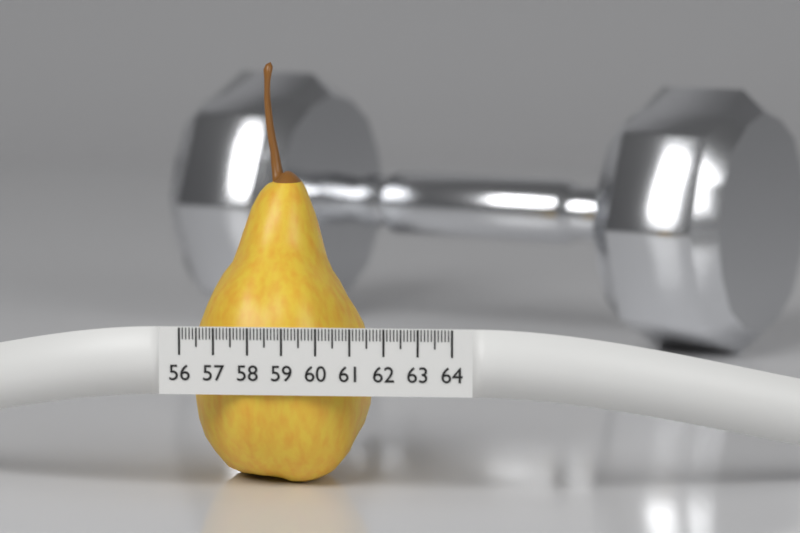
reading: 61.4 (no unit)
